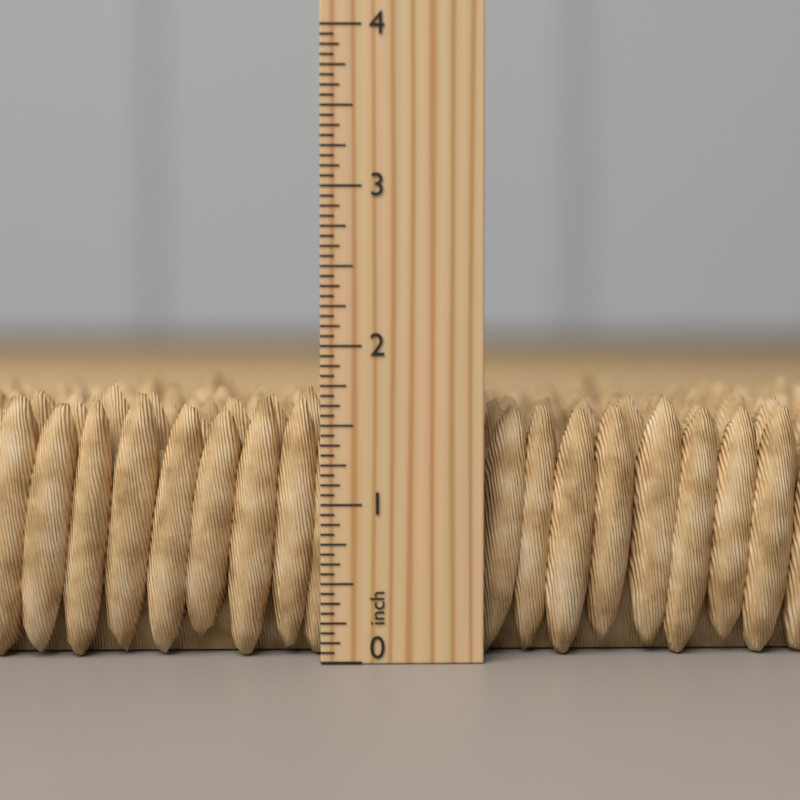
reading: 1.7500 inch
